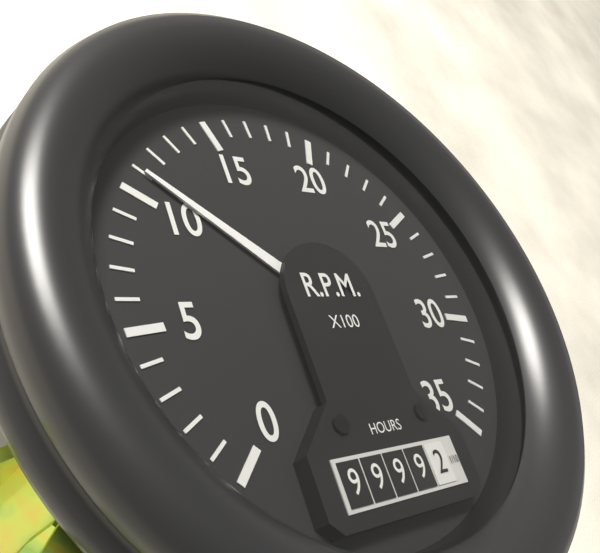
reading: 1100 RPM
